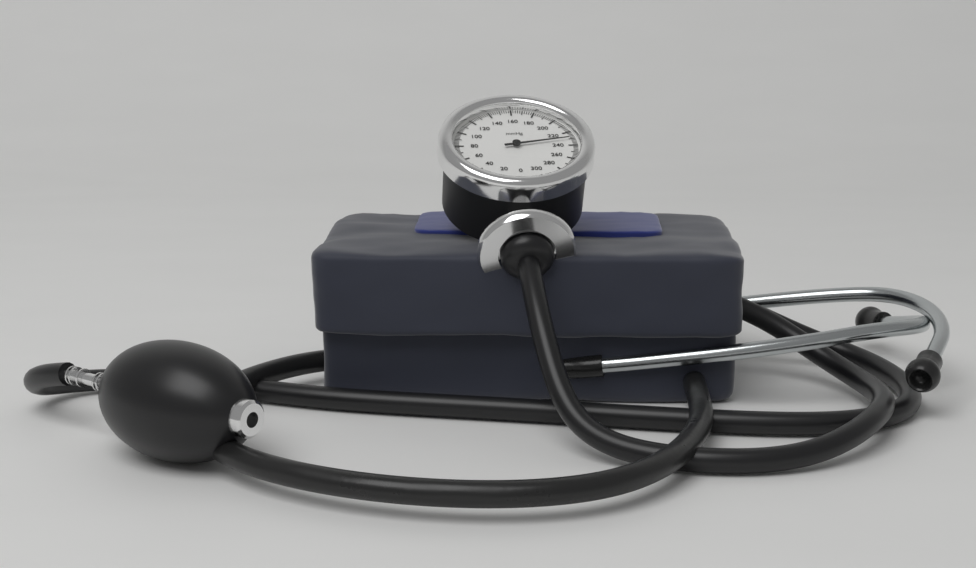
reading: 230 mmHg
